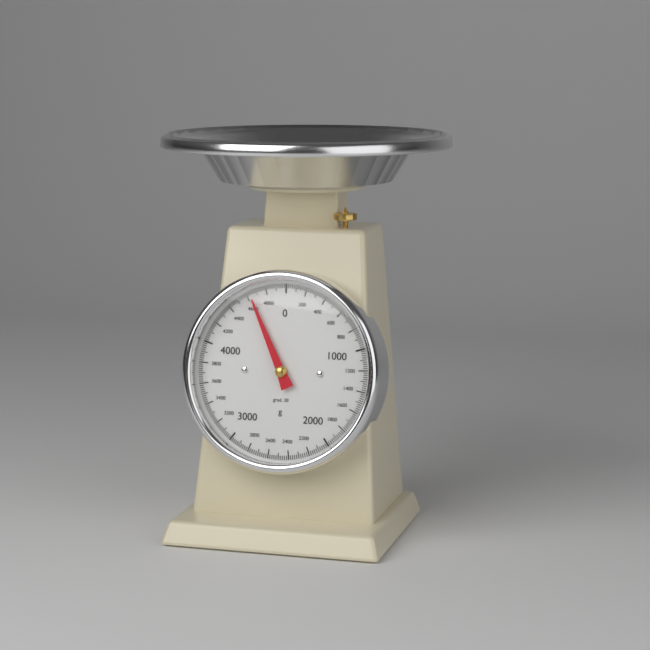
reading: 4640 g
